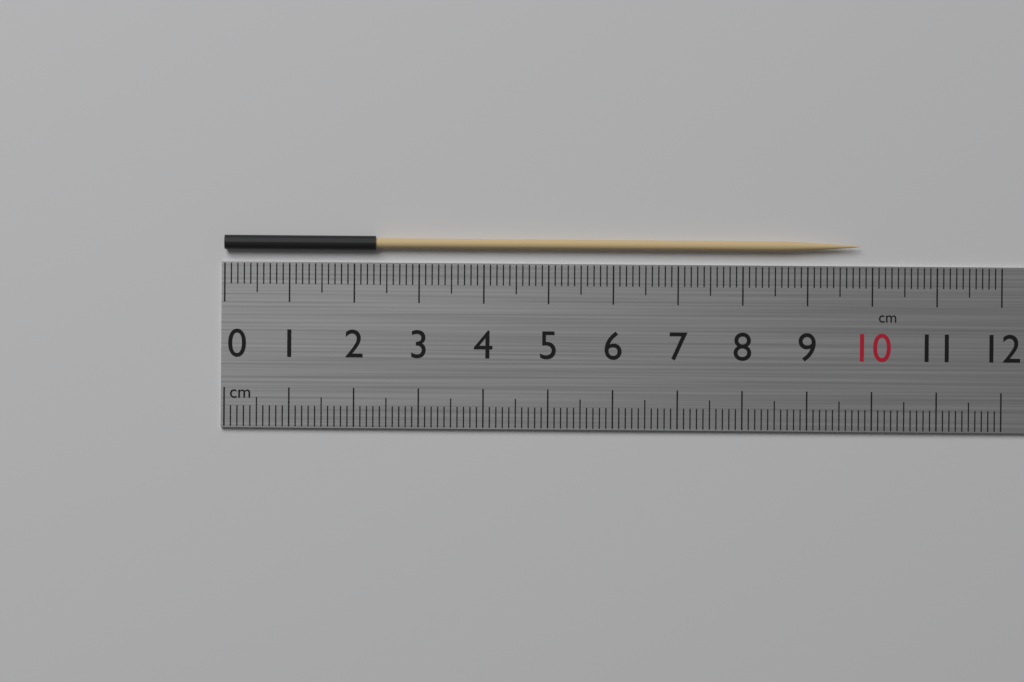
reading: 9.8 cm
